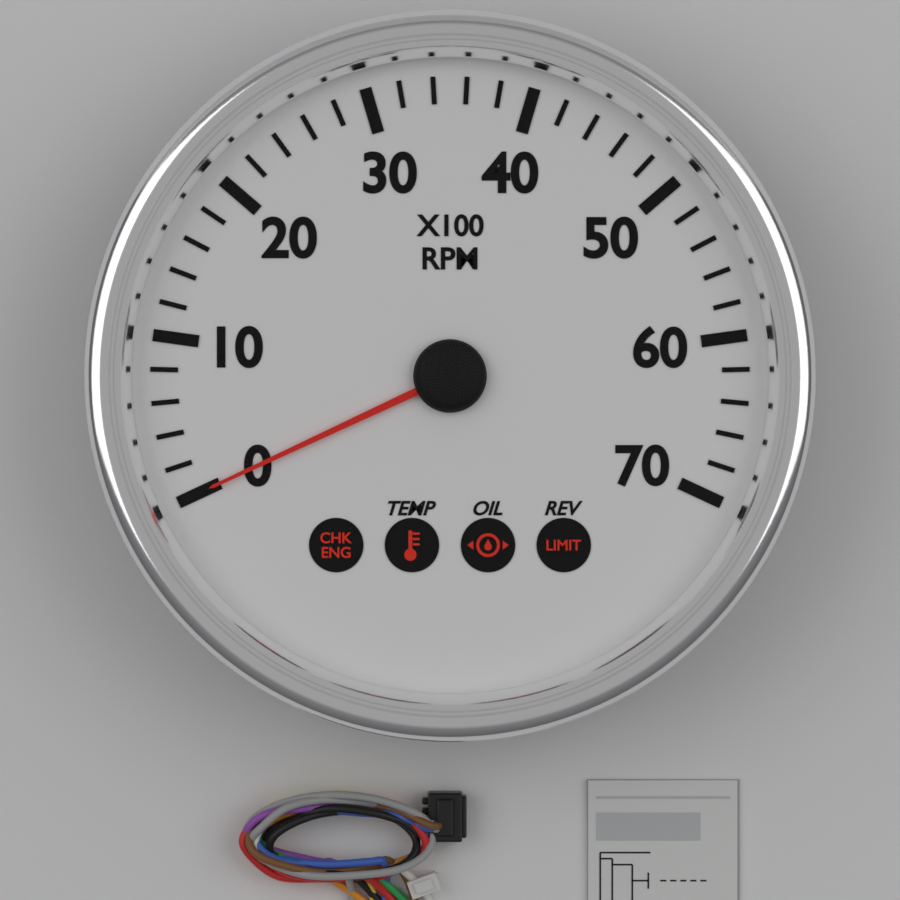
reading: 0 RPM
